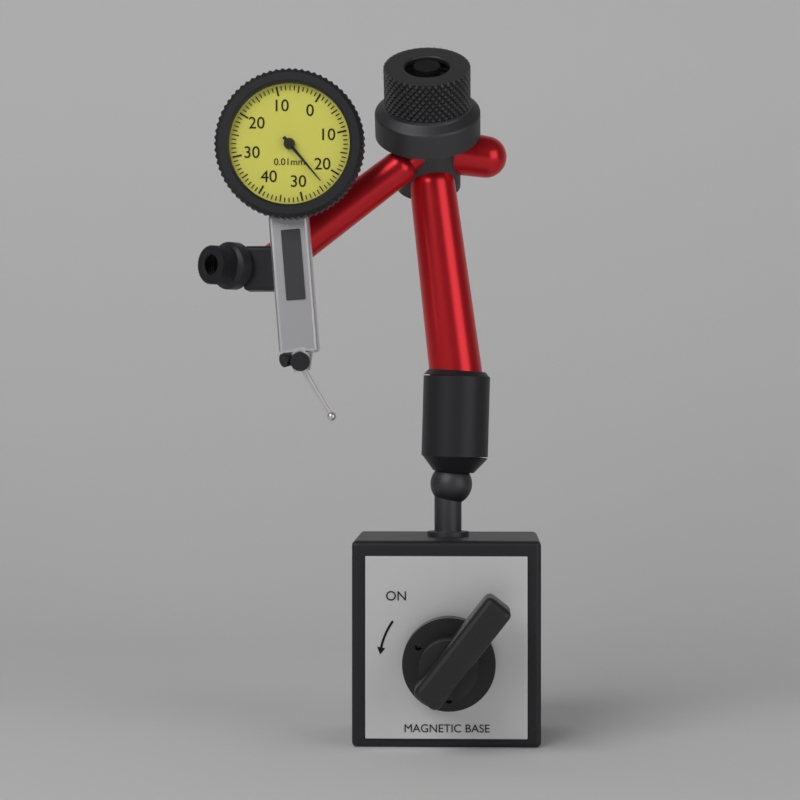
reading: 0.24 mm
